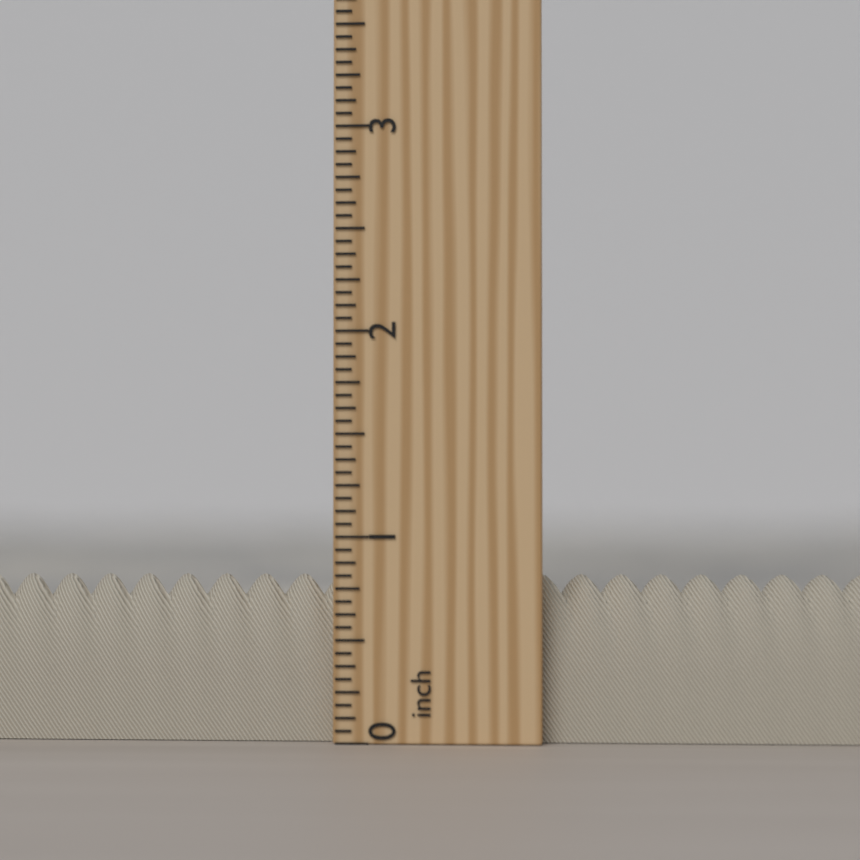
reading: 0.8125 inch
